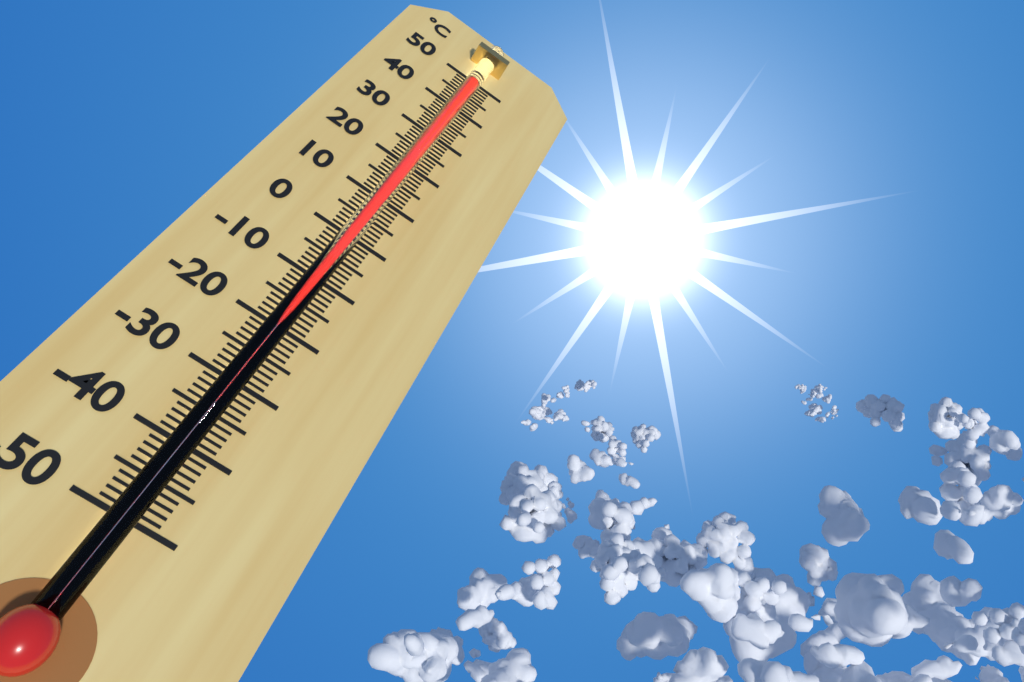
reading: 47 °C
